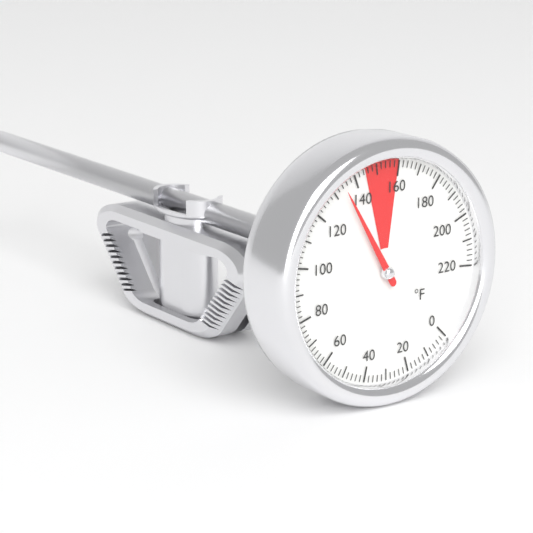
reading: 134 °F
